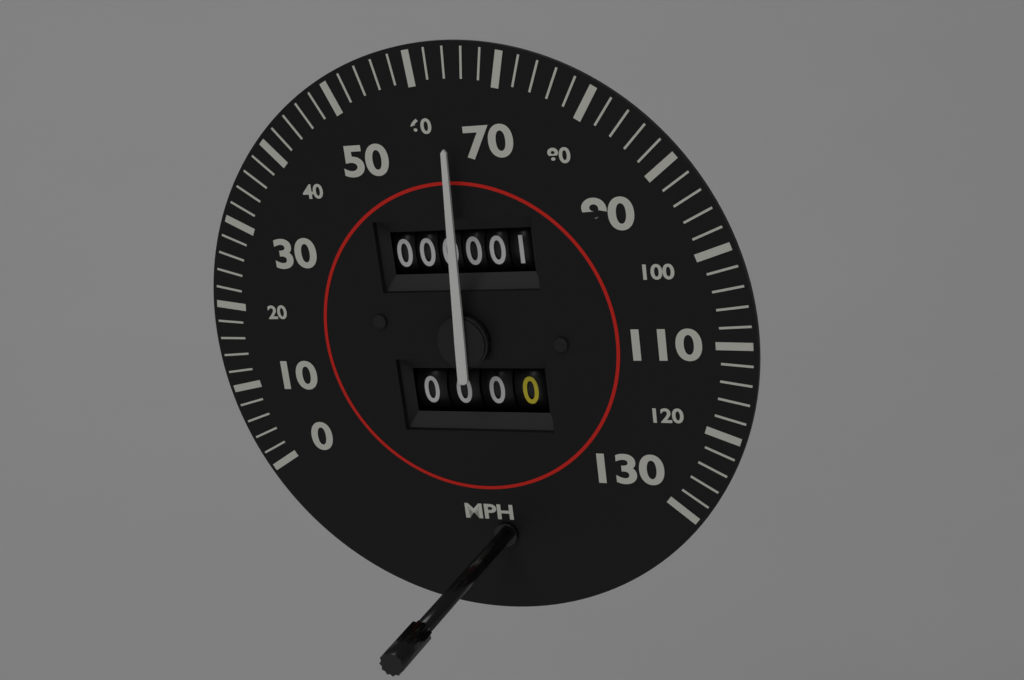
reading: 64 mph
